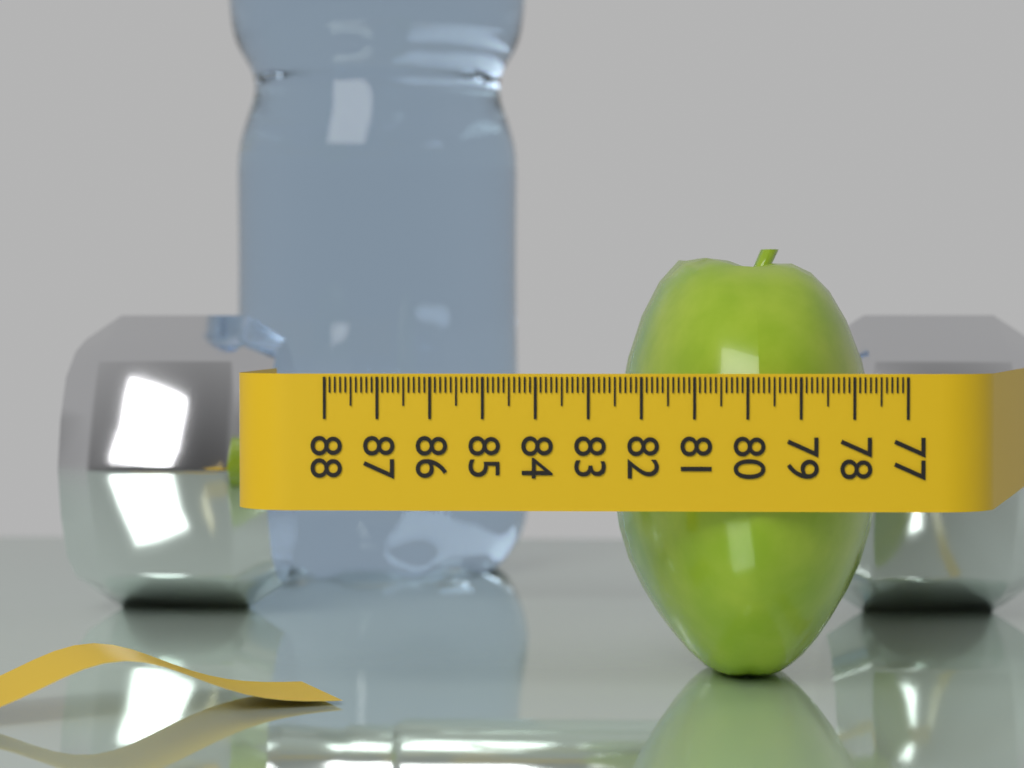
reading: 82.5 (no unit)
